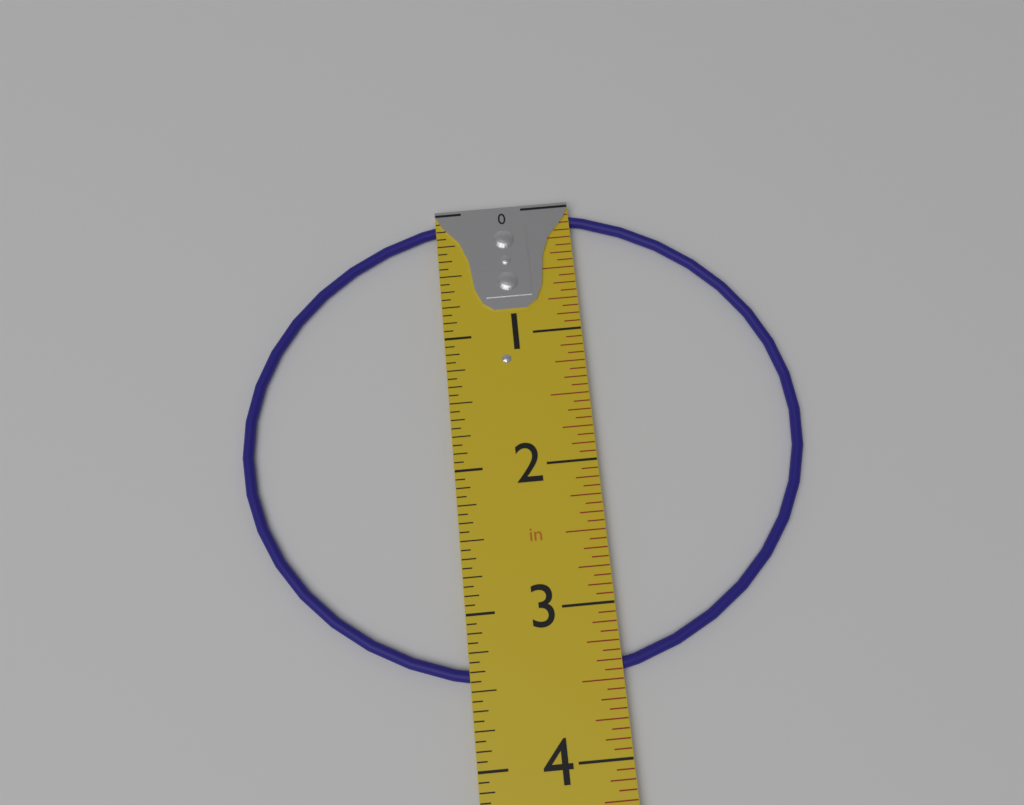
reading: 3.5000 in
